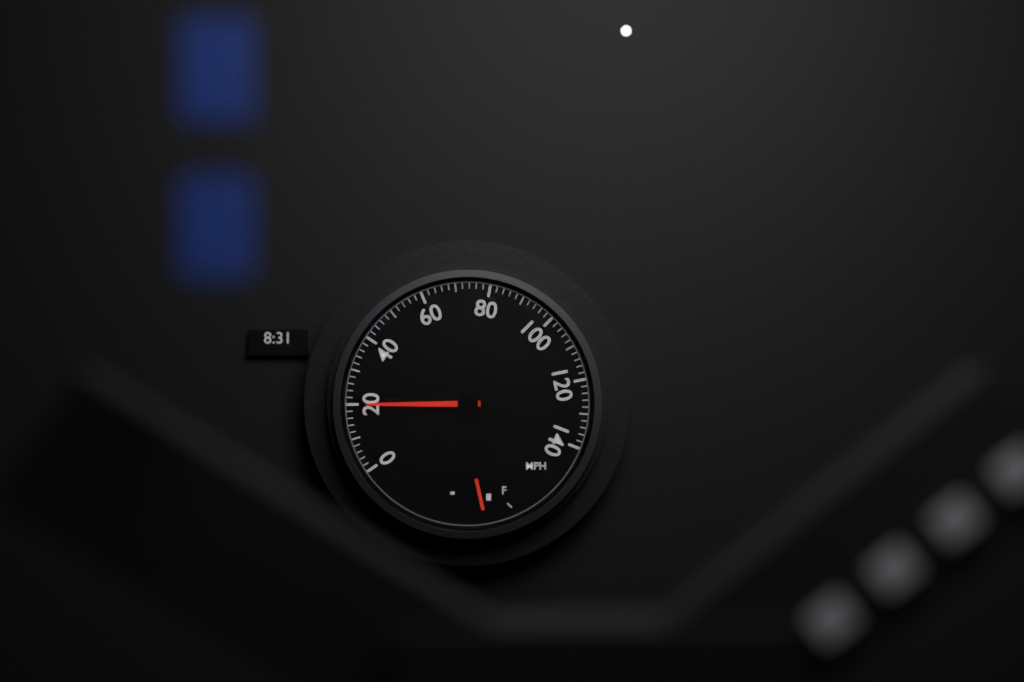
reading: 20 mph
